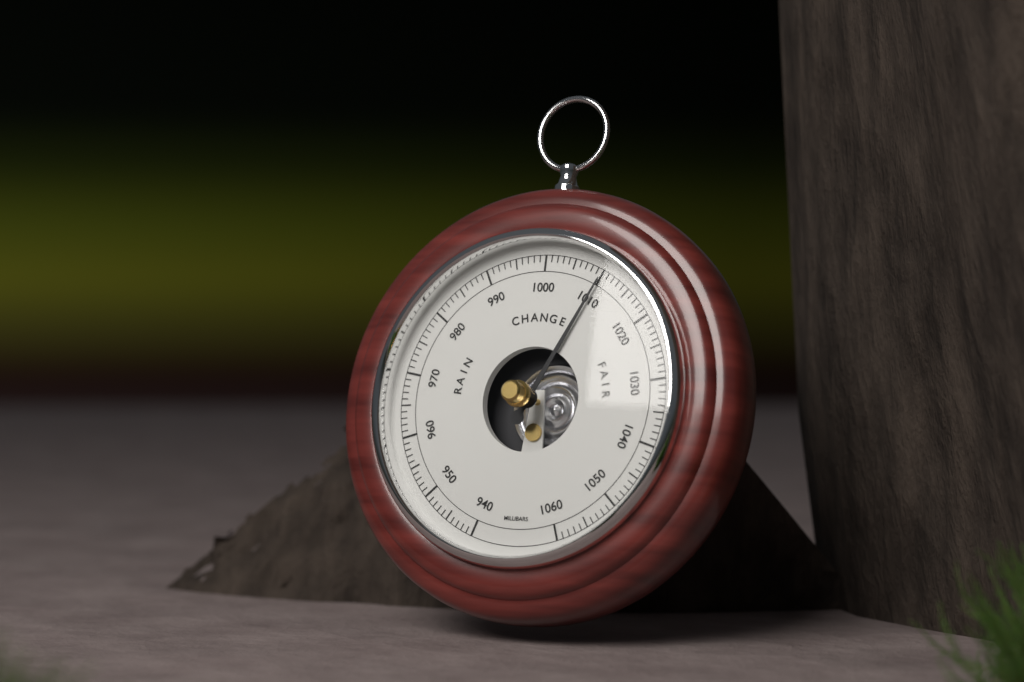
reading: 1010 mbar
